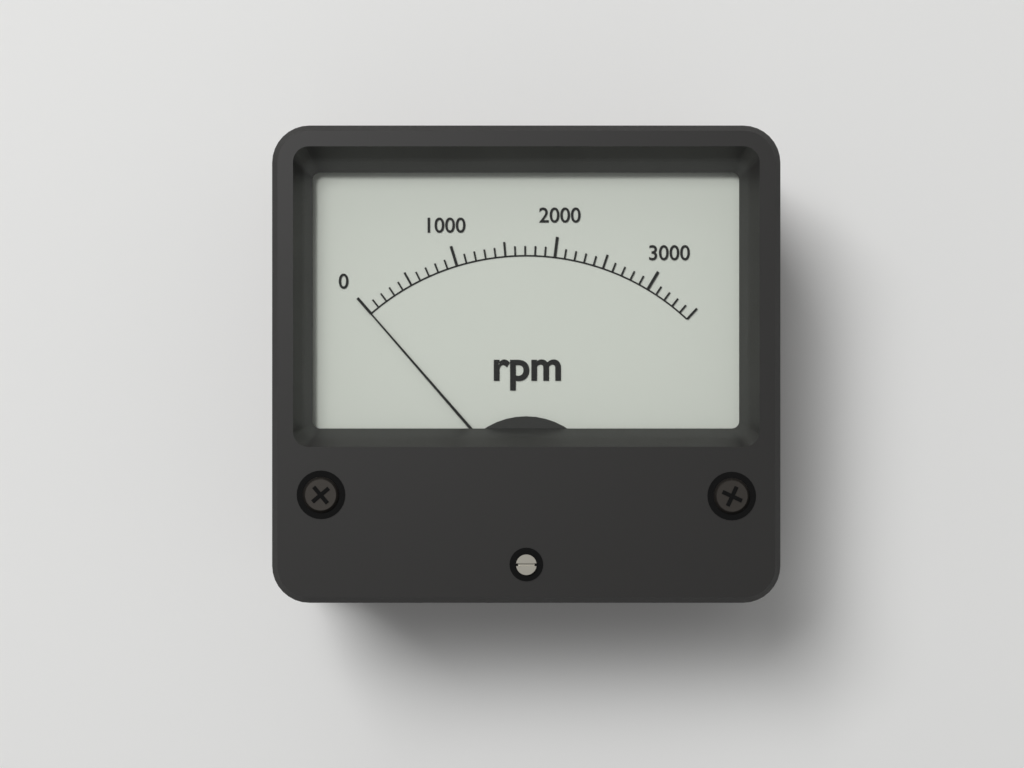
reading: 0 rpm
